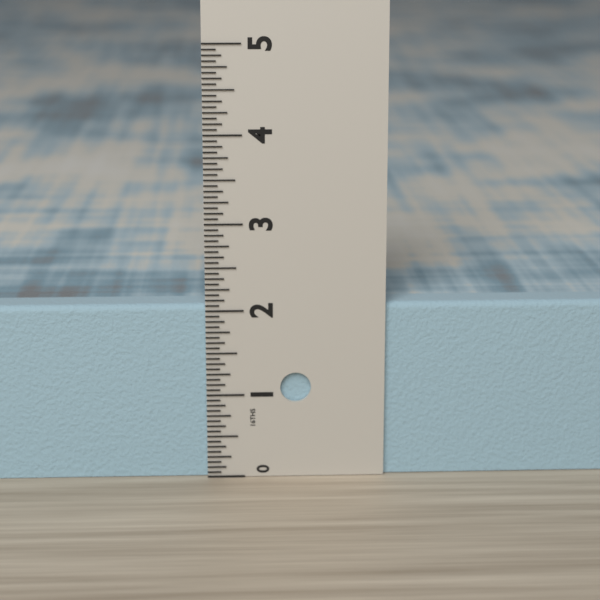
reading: 2.0625 in
